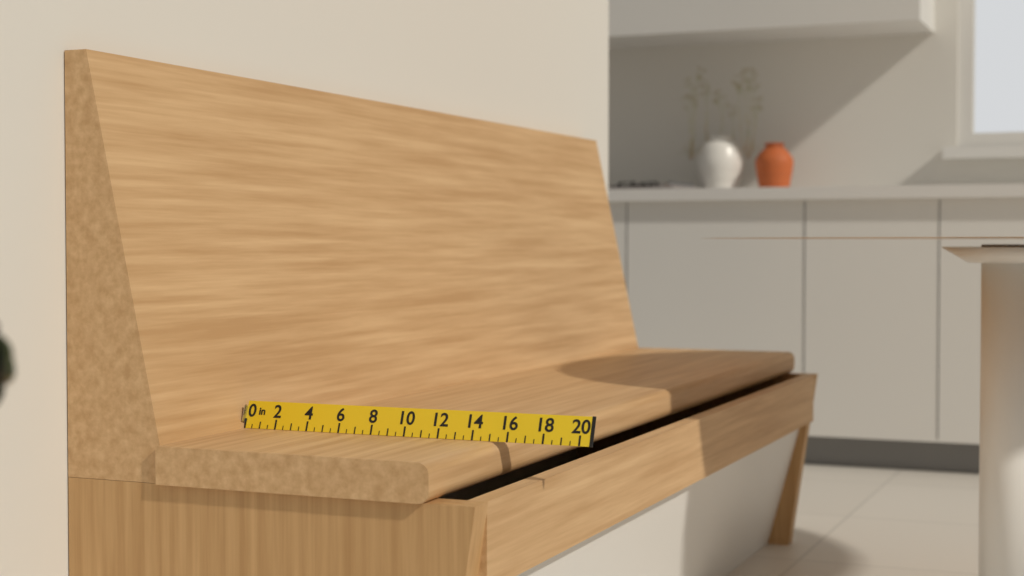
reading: 15.5 in
